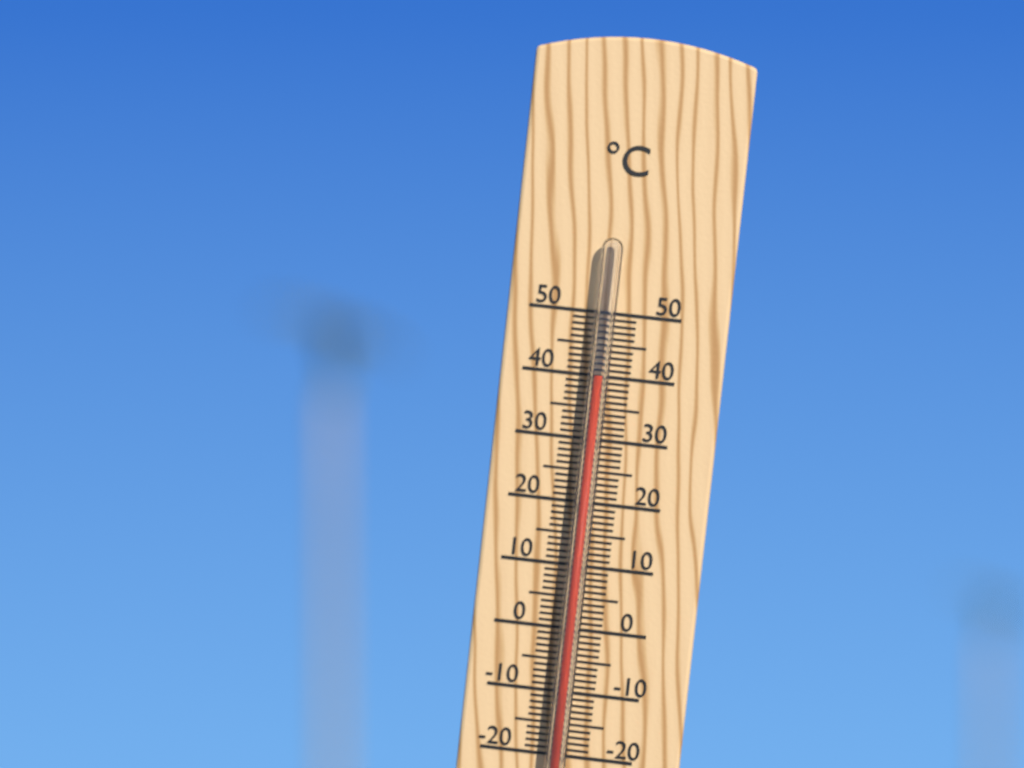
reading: 40 °C
